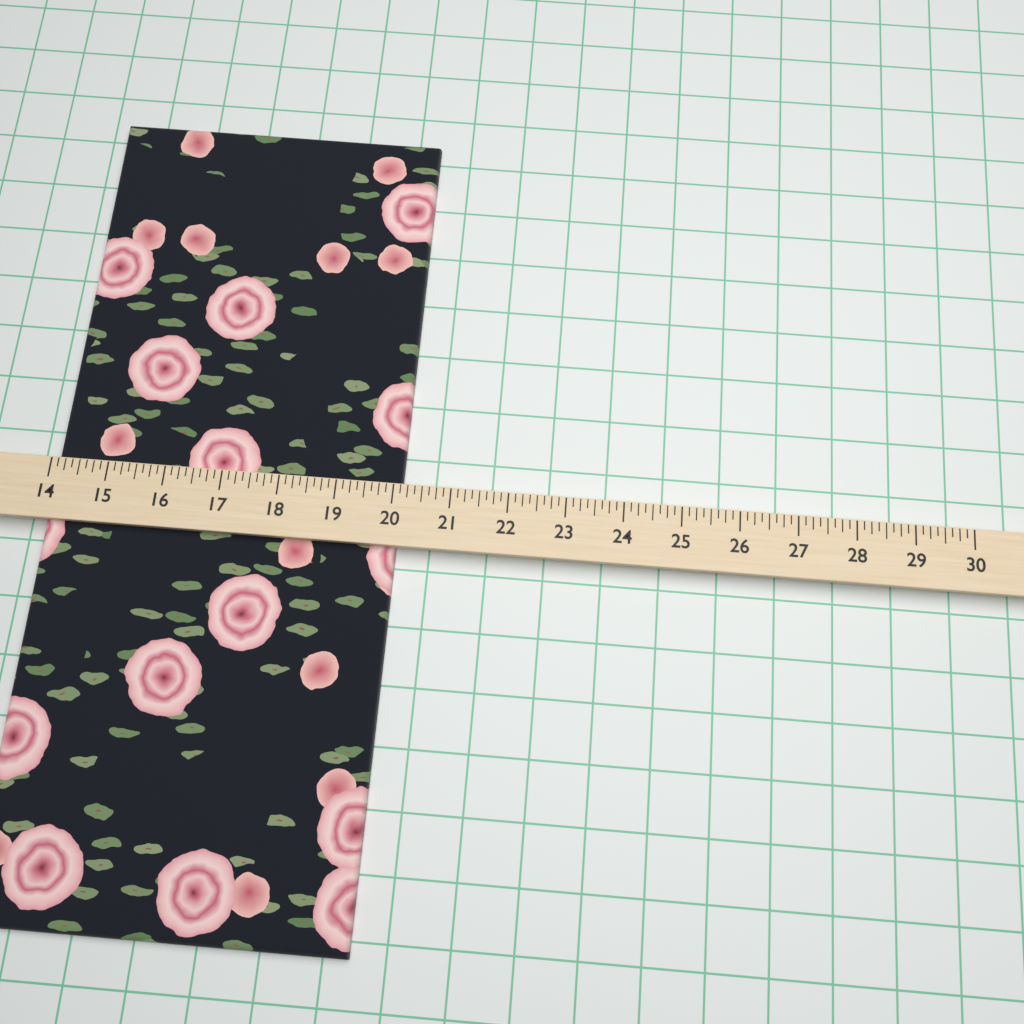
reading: 20.125 (no unit)
